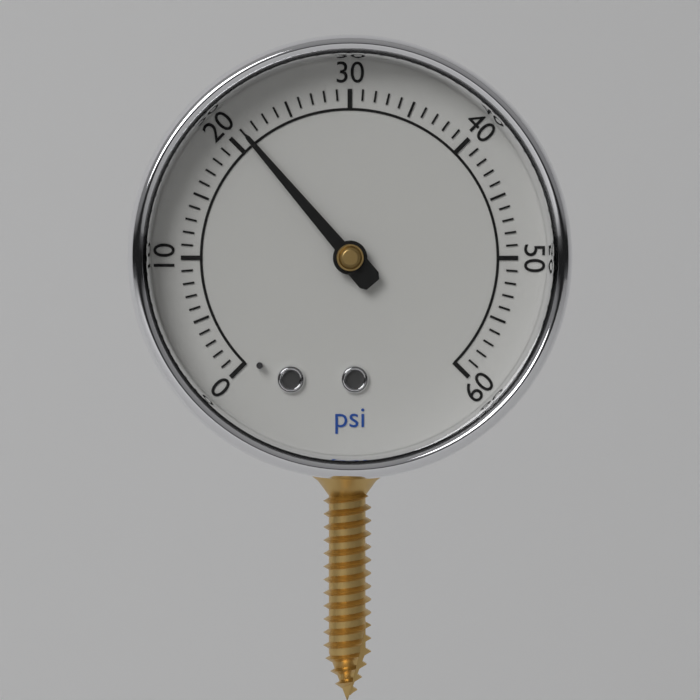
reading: 21 psi
